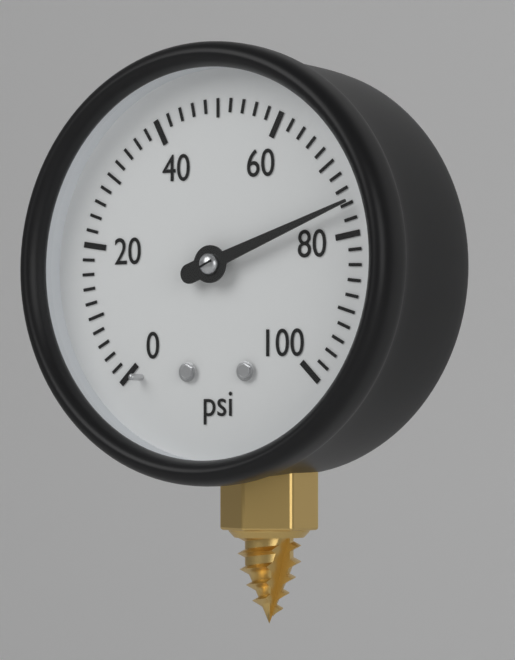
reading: 76 psi
